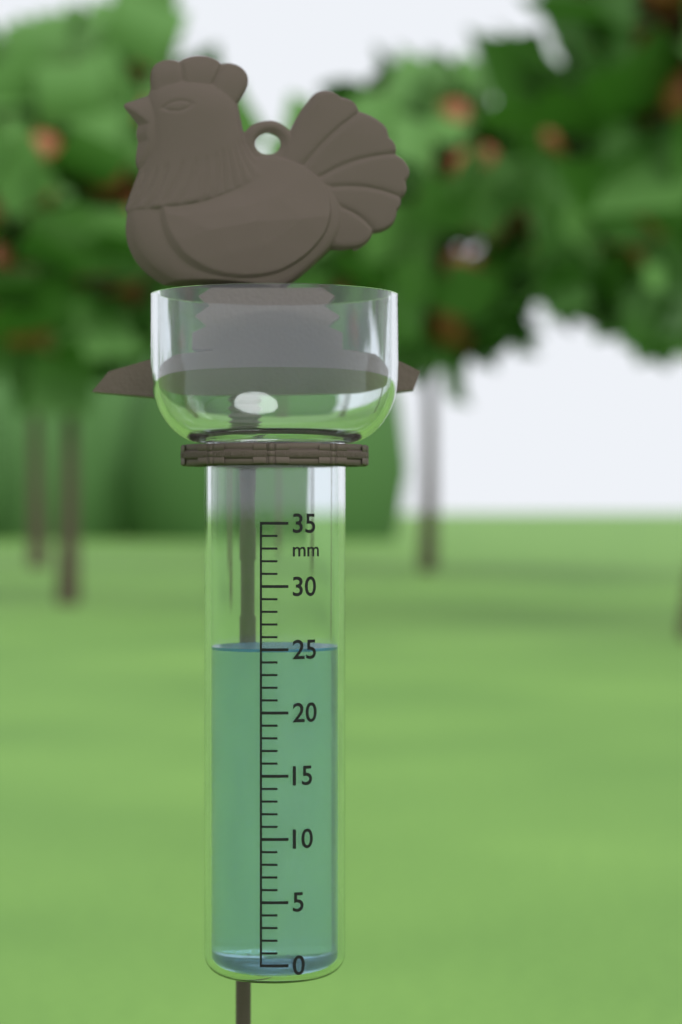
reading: 25 mm
